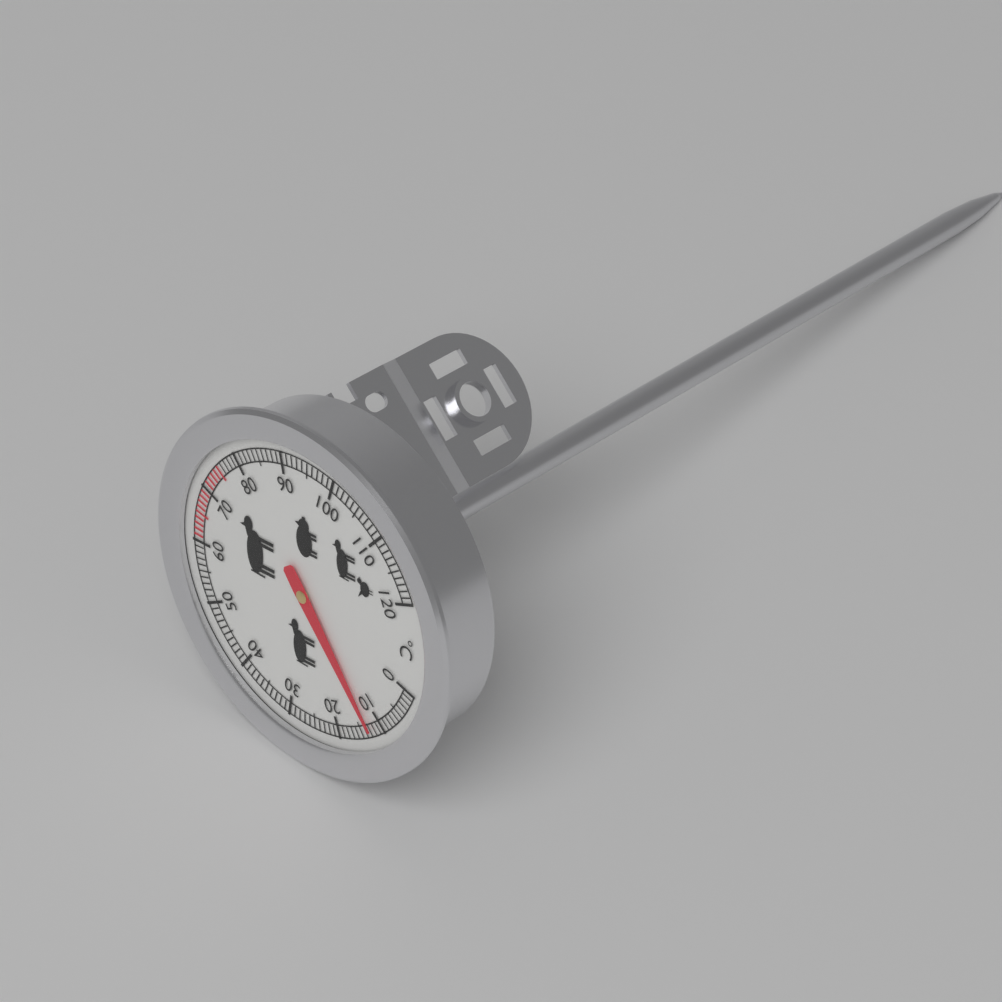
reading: 13 °C
